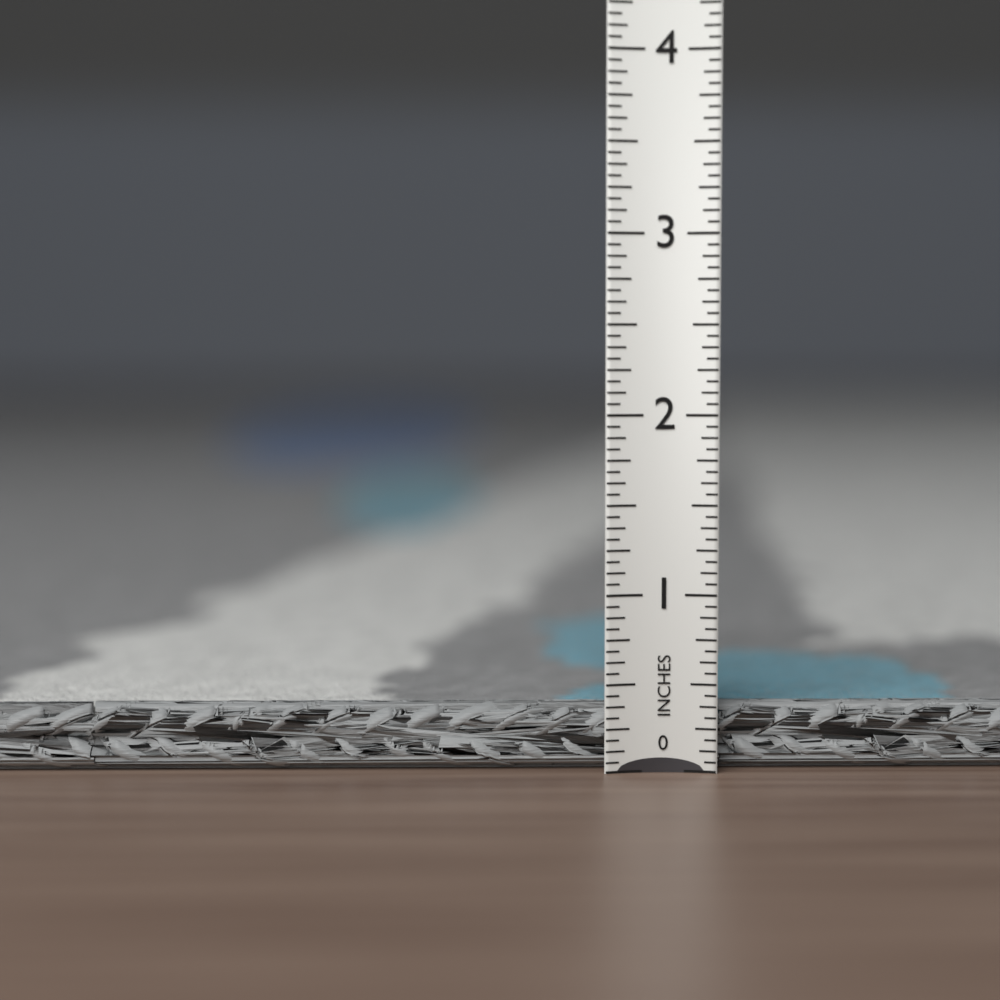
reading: 0.3750 in
